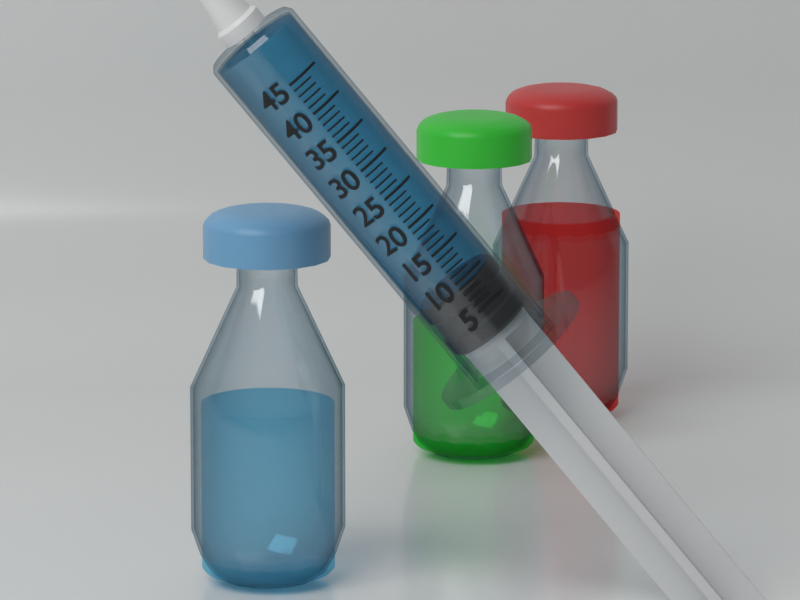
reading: 9 (no unit)
